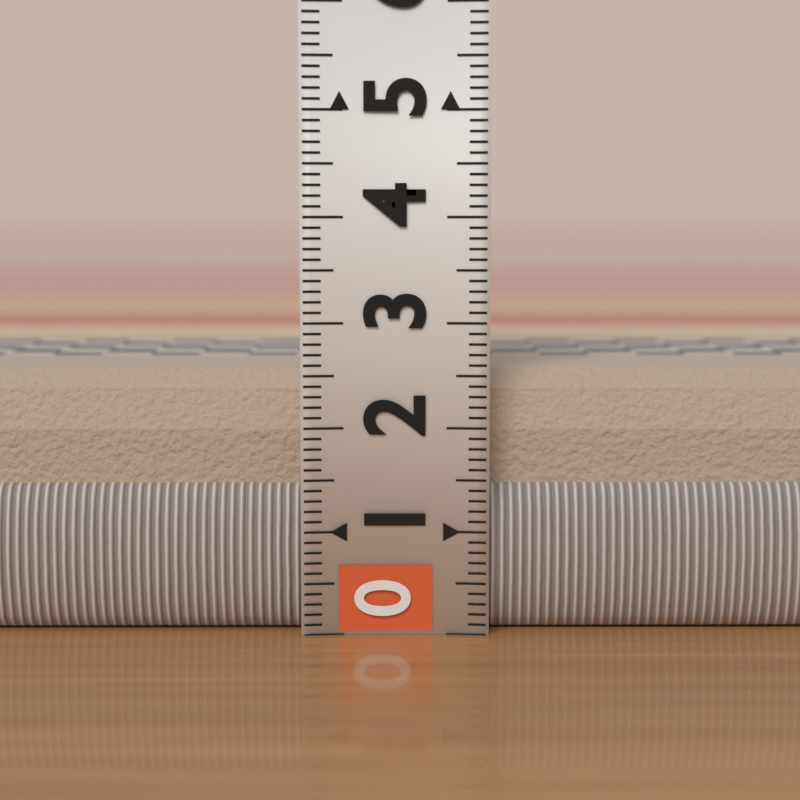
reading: 2.6 (no unit)
